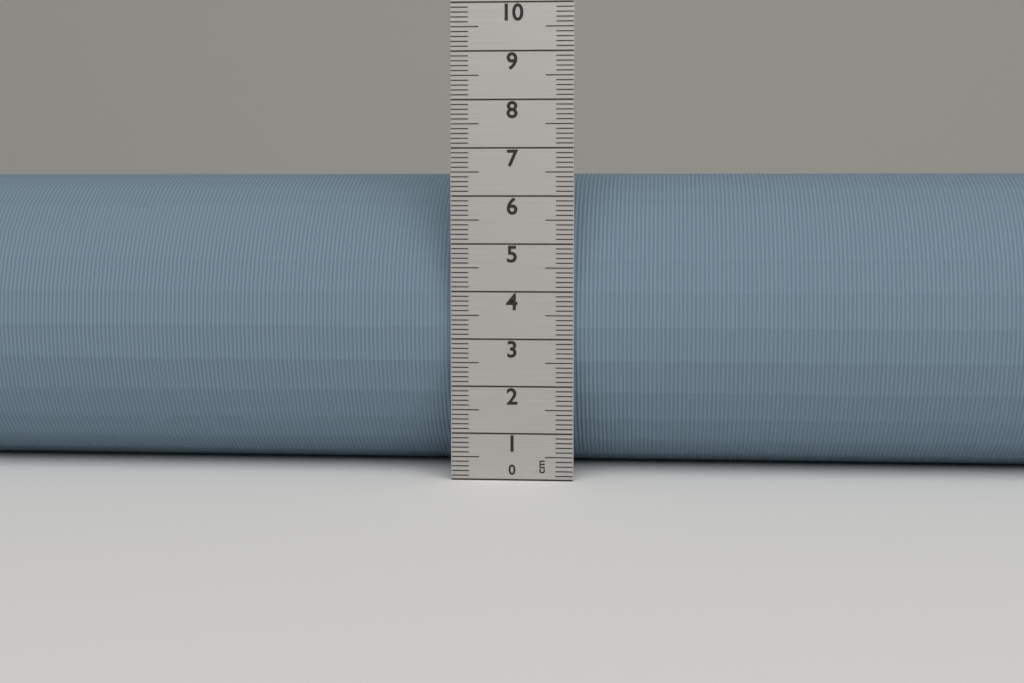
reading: 6.5 cm
